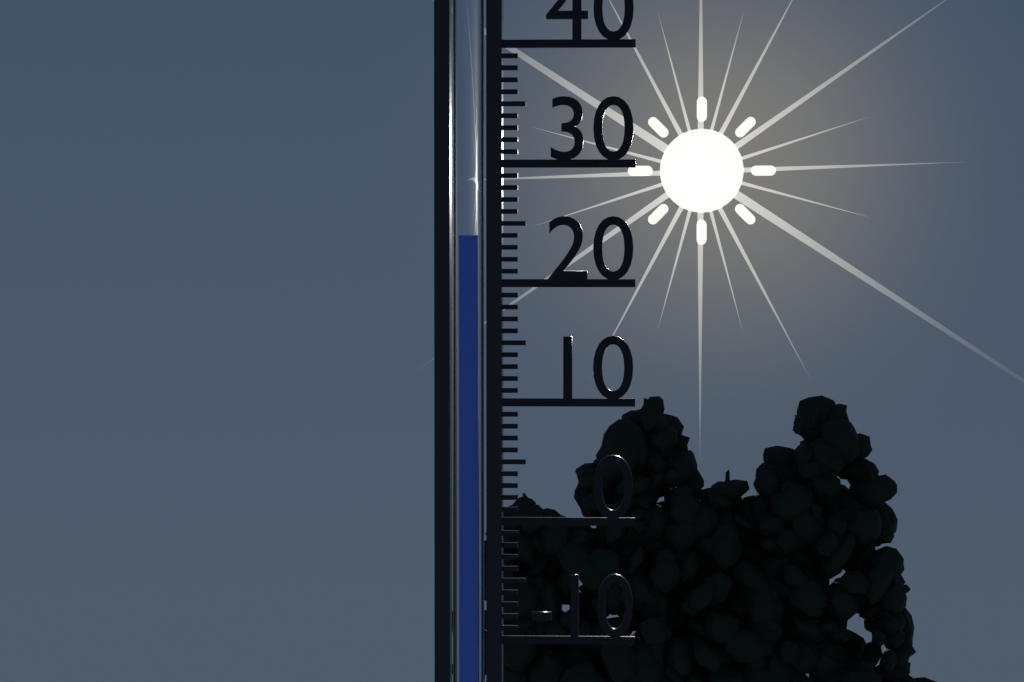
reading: 24 (no unit)
